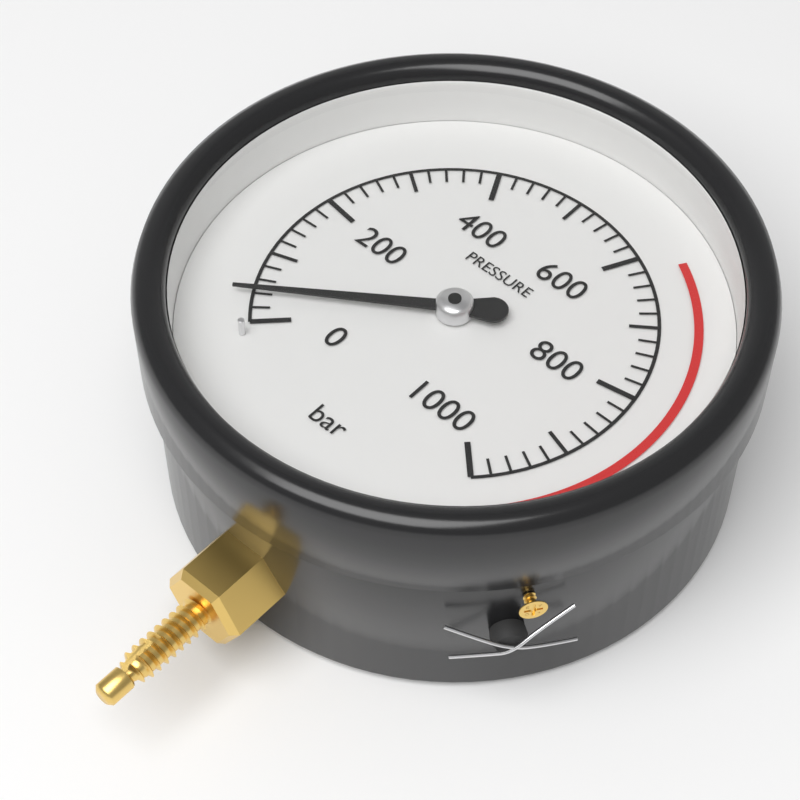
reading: 40 bar
